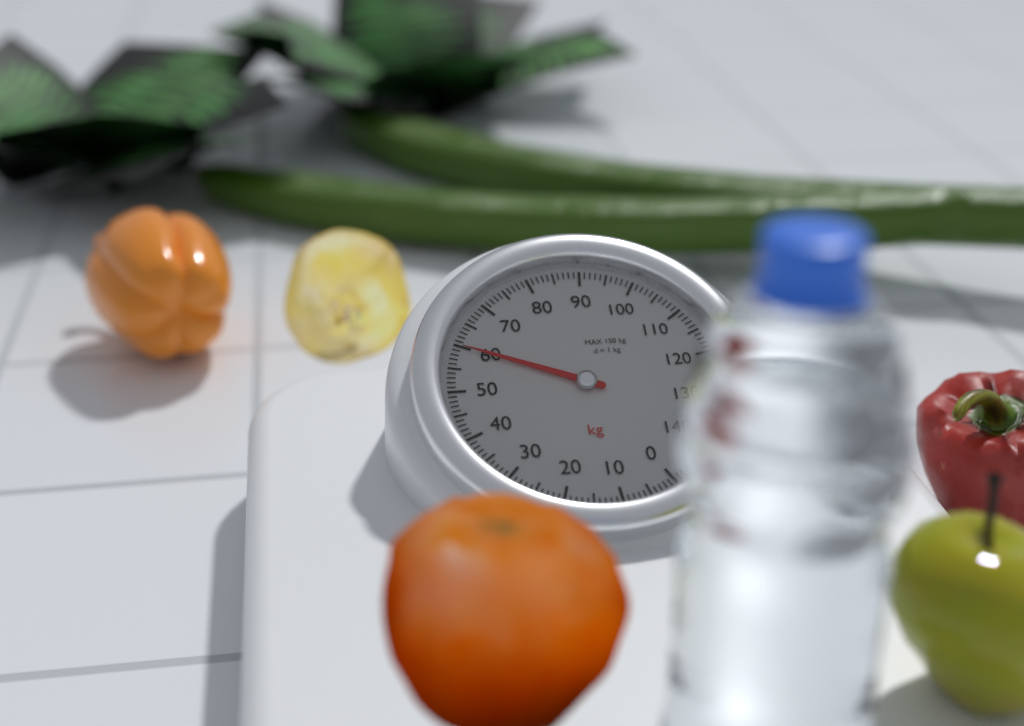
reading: 60 kg
